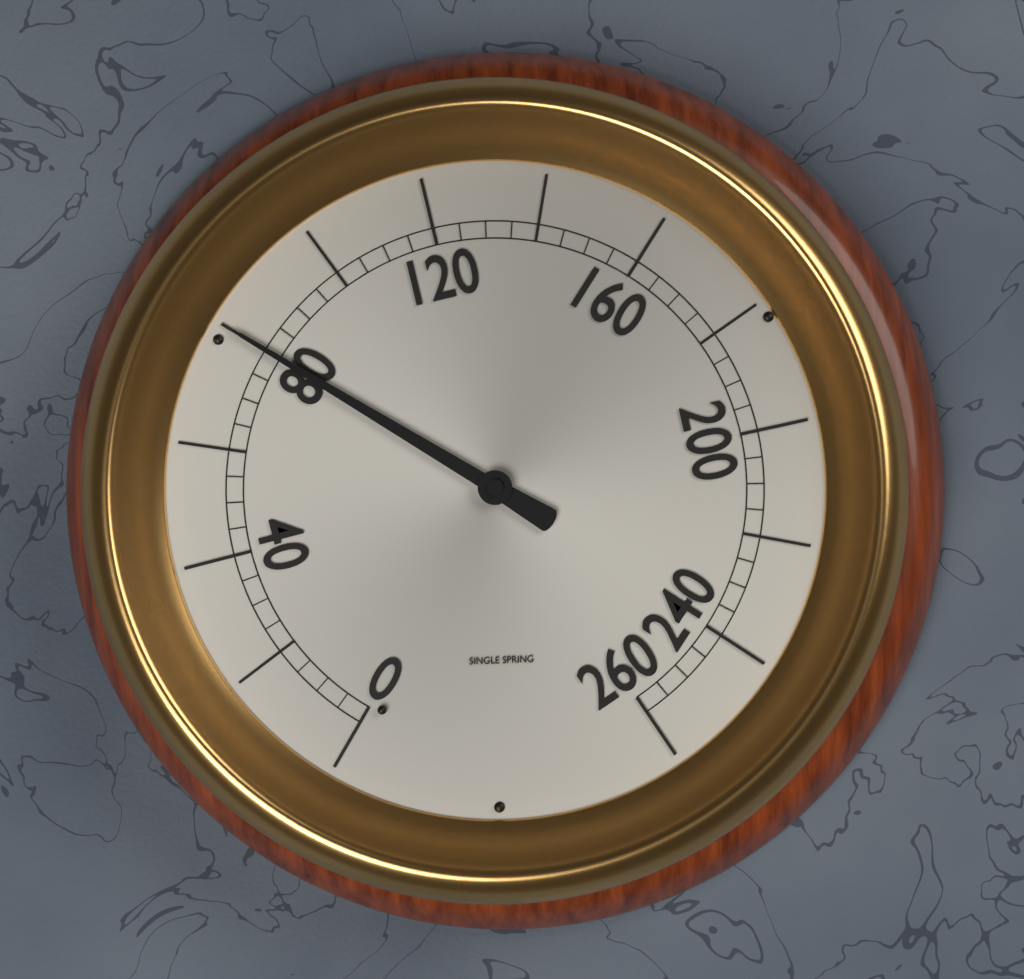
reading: 80 (no unit)
